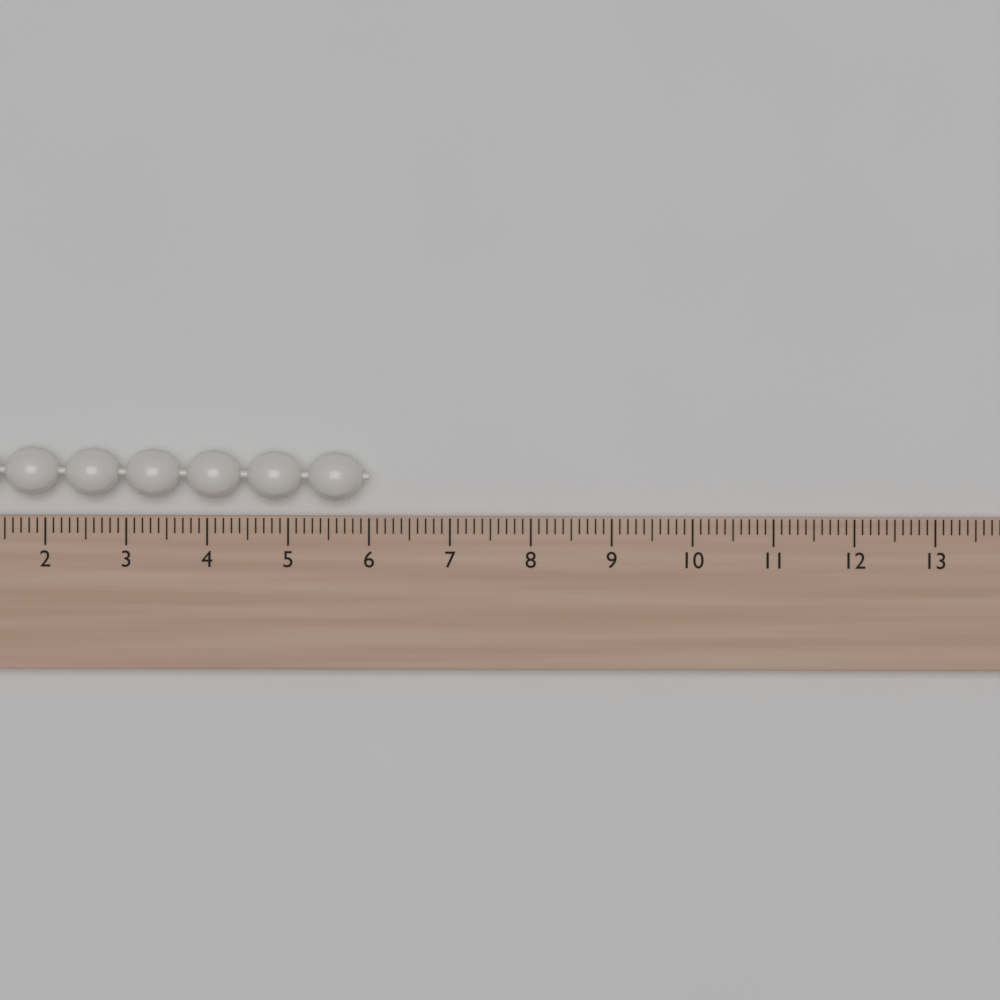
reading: 6.0 (no unit)
